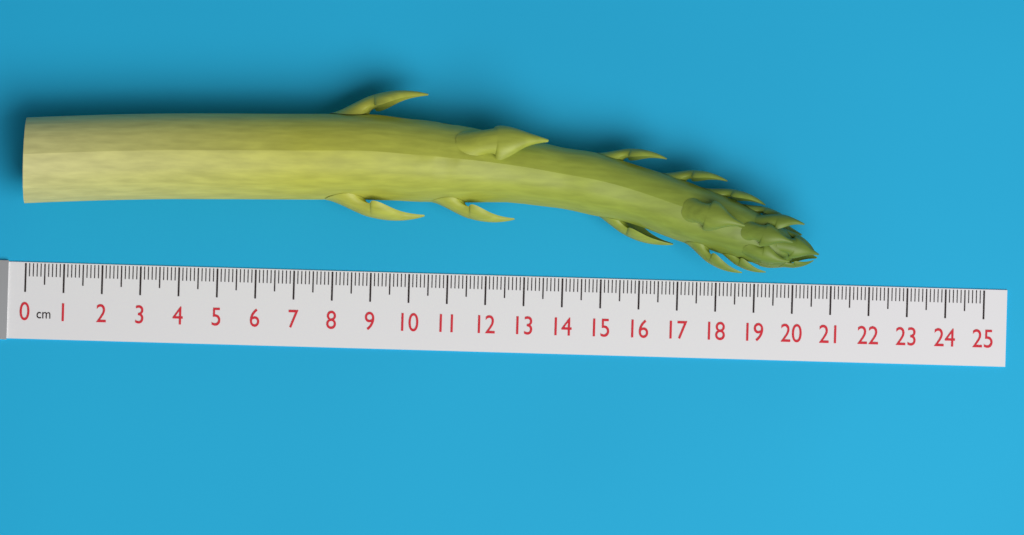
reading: 20.6 cm
